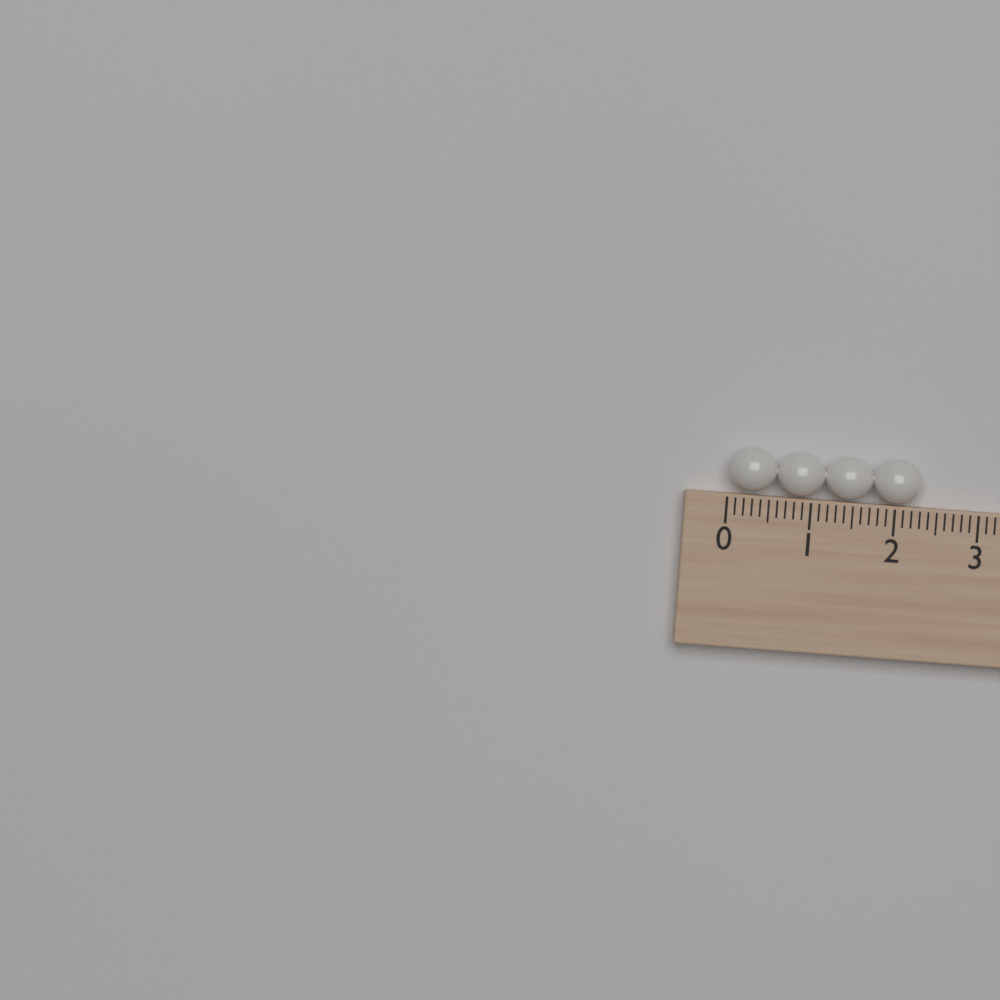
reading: 2.3 (no unit)
